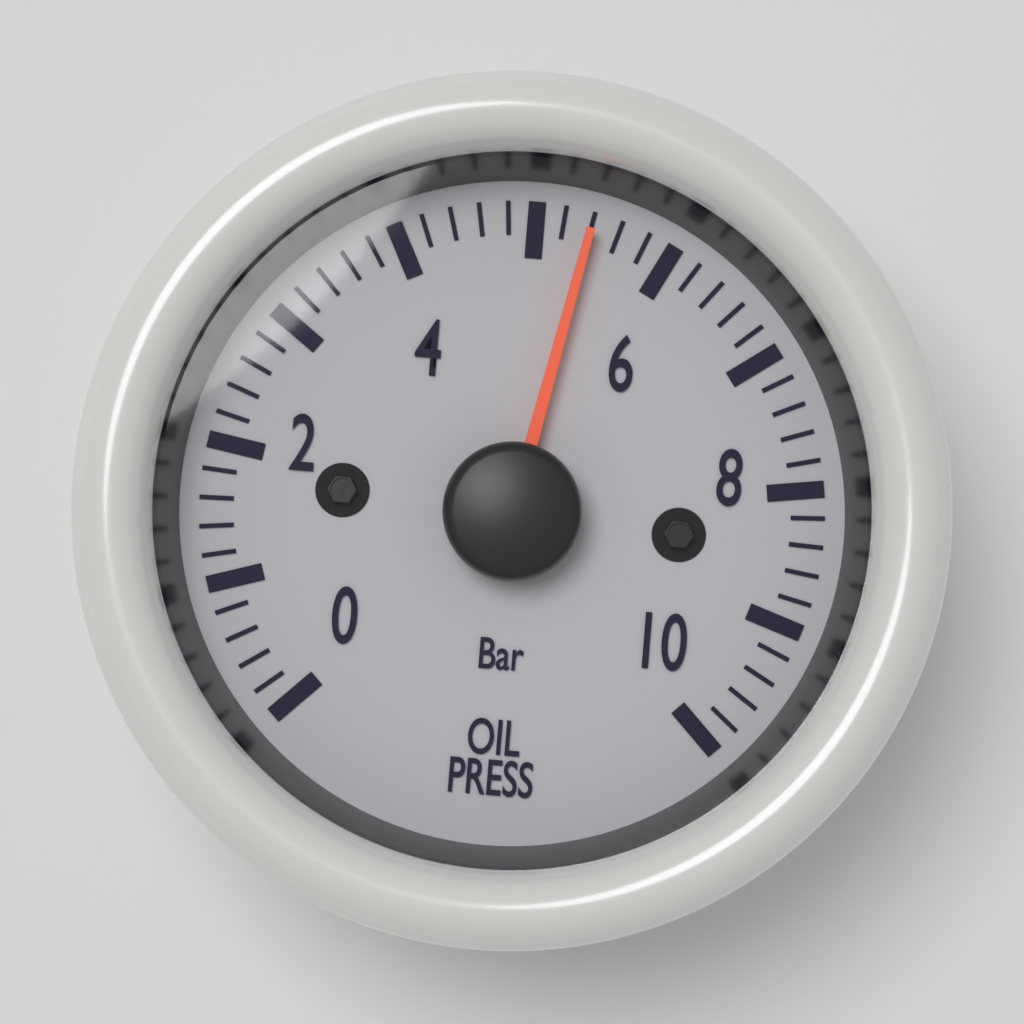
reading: 5.4 bar
